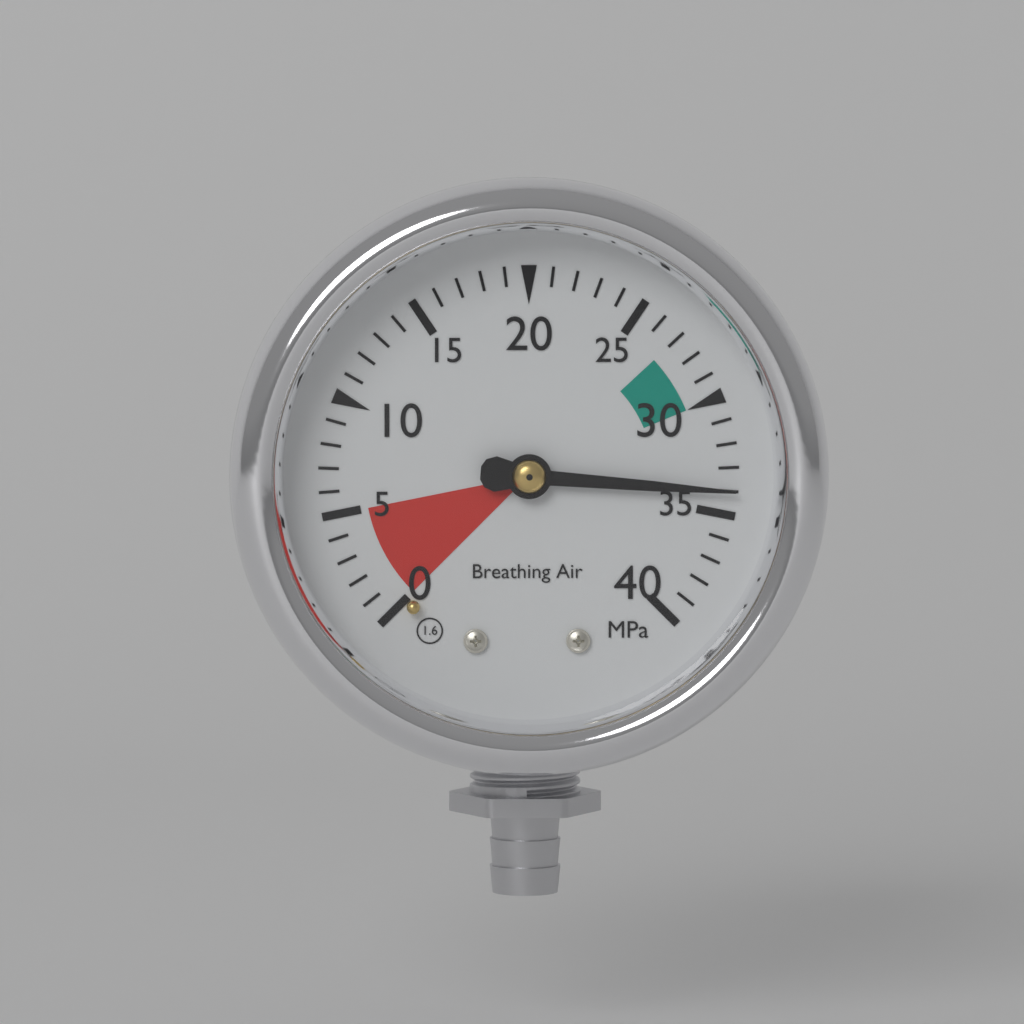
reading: 34 MPa
